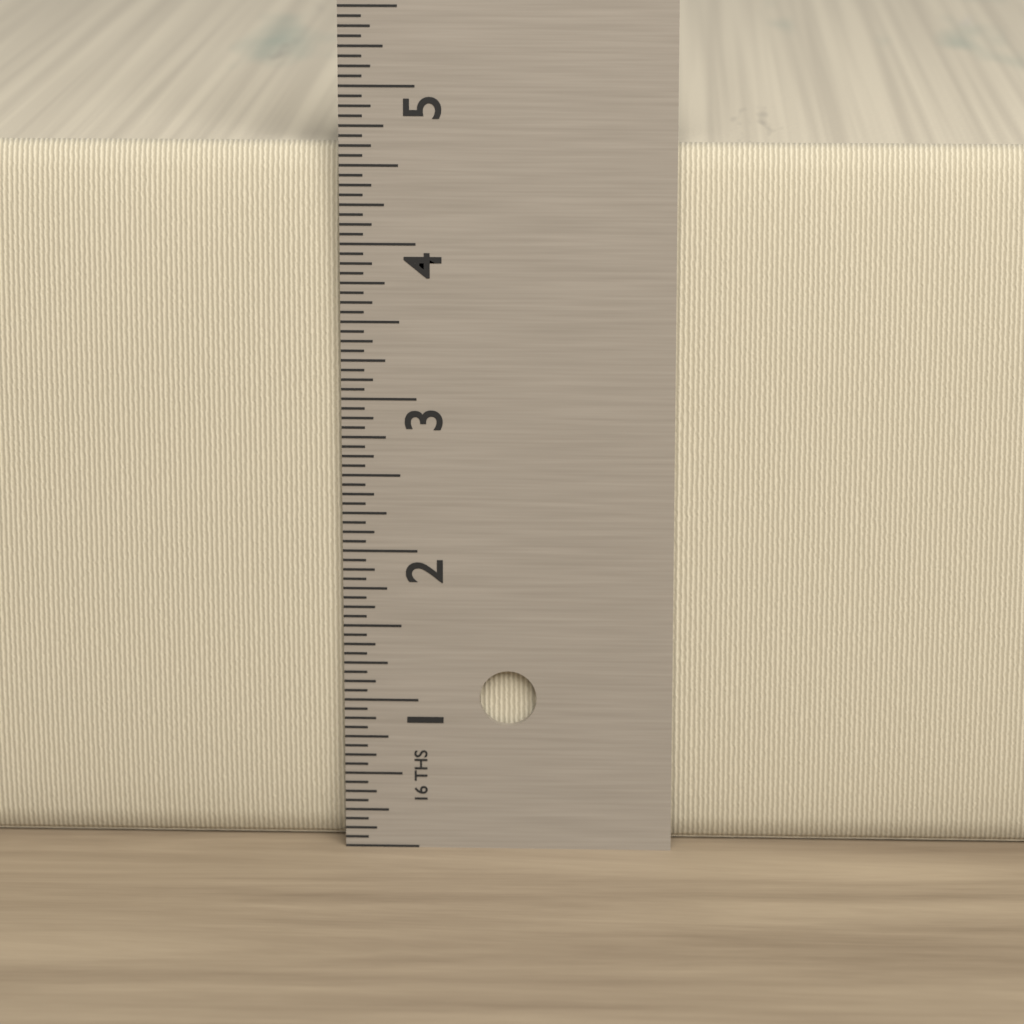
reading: 4.6250 in
